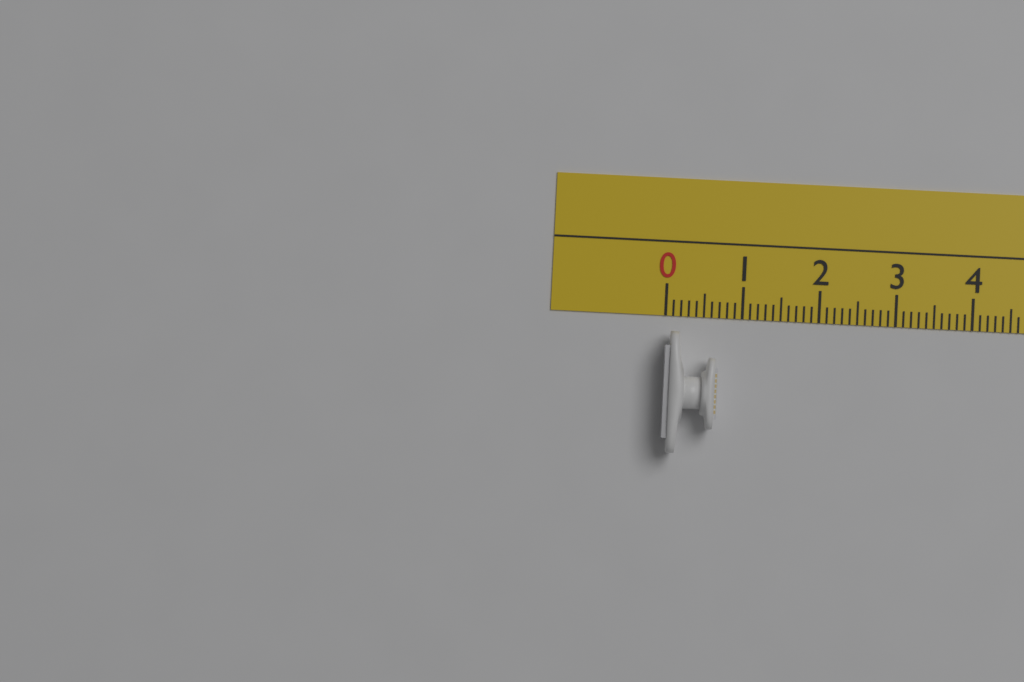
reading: 0.7 cm
